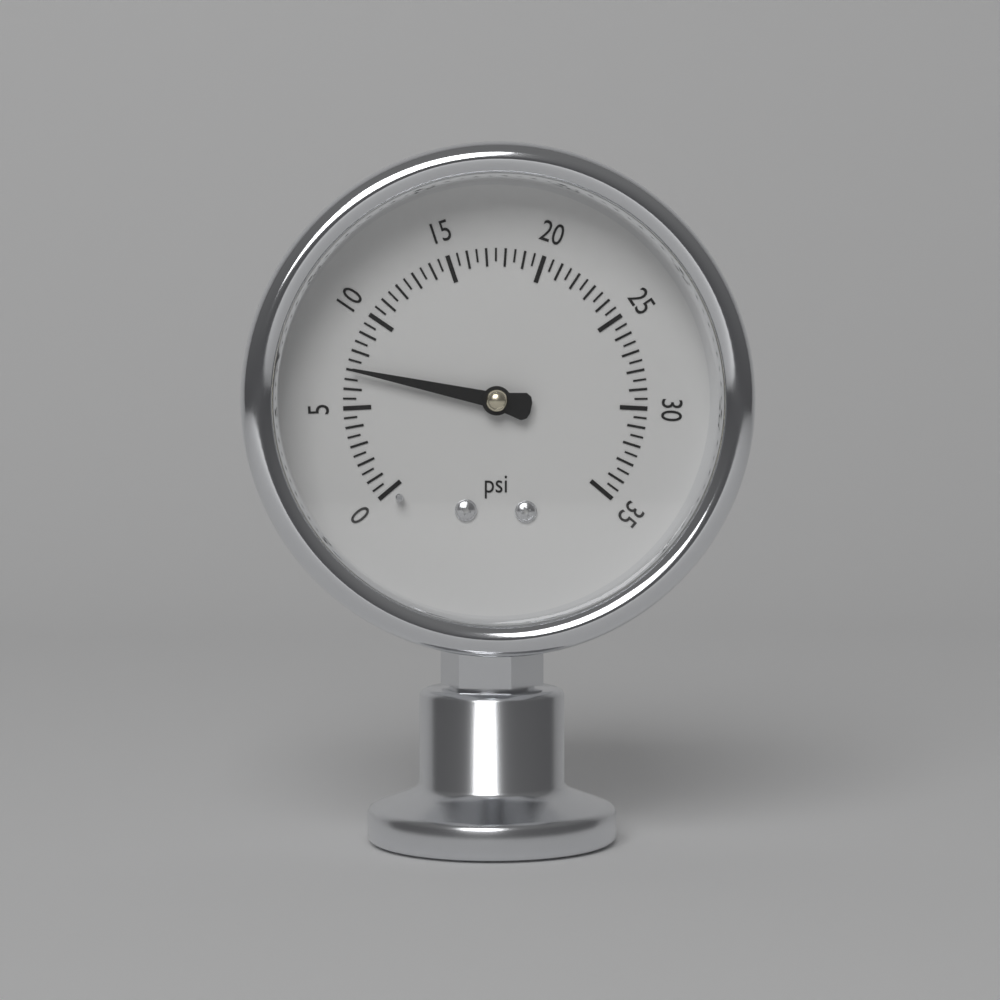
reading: 7.0 psi
